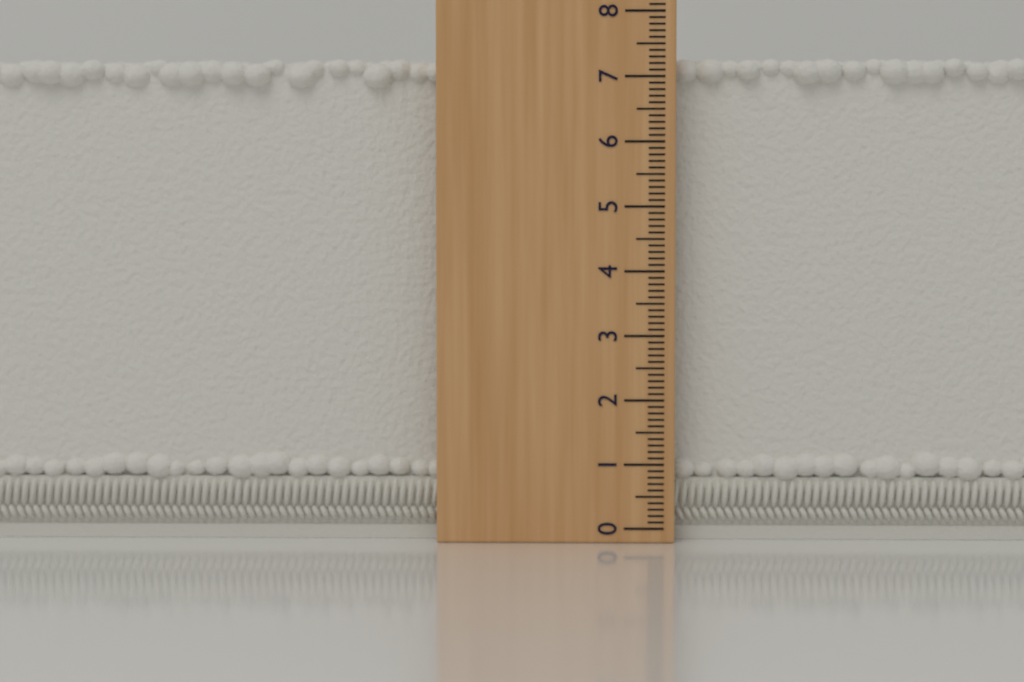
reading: 7.3 (no unit)
